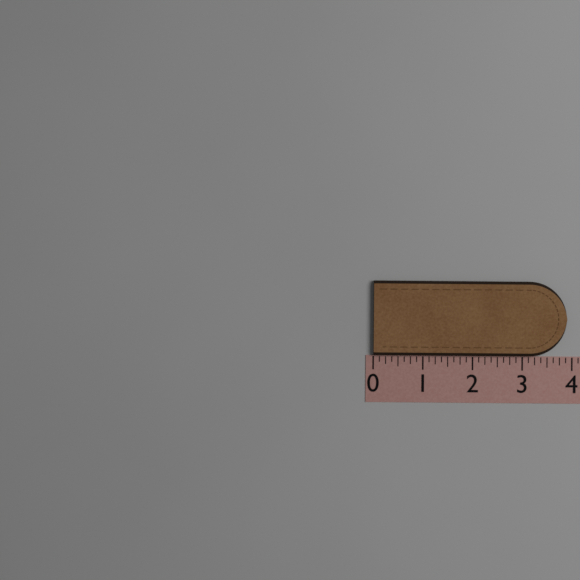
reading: 3.875 (no unit)
